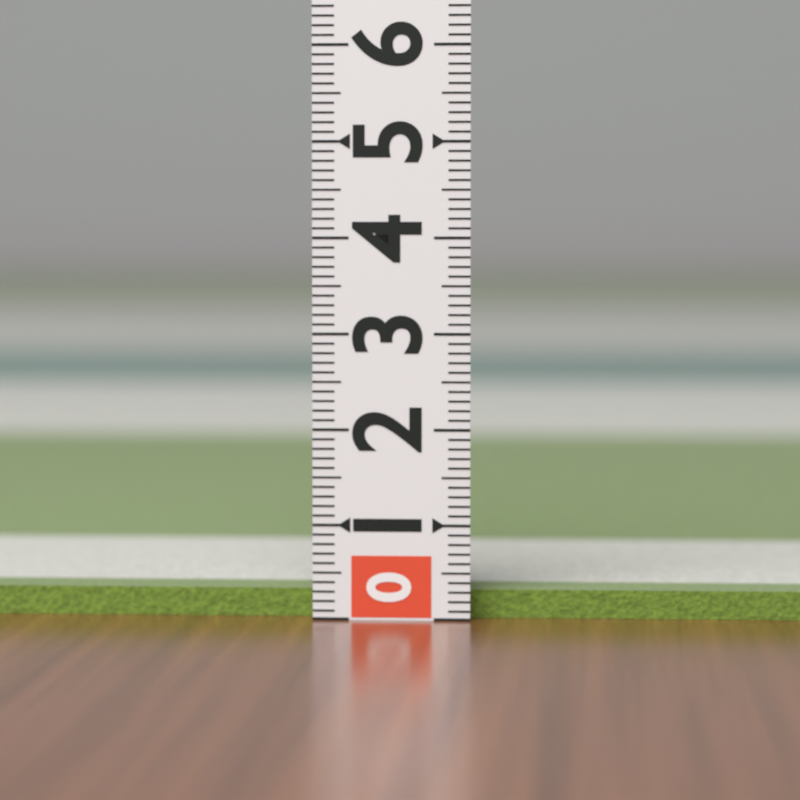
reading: 0.3 (no unit)
